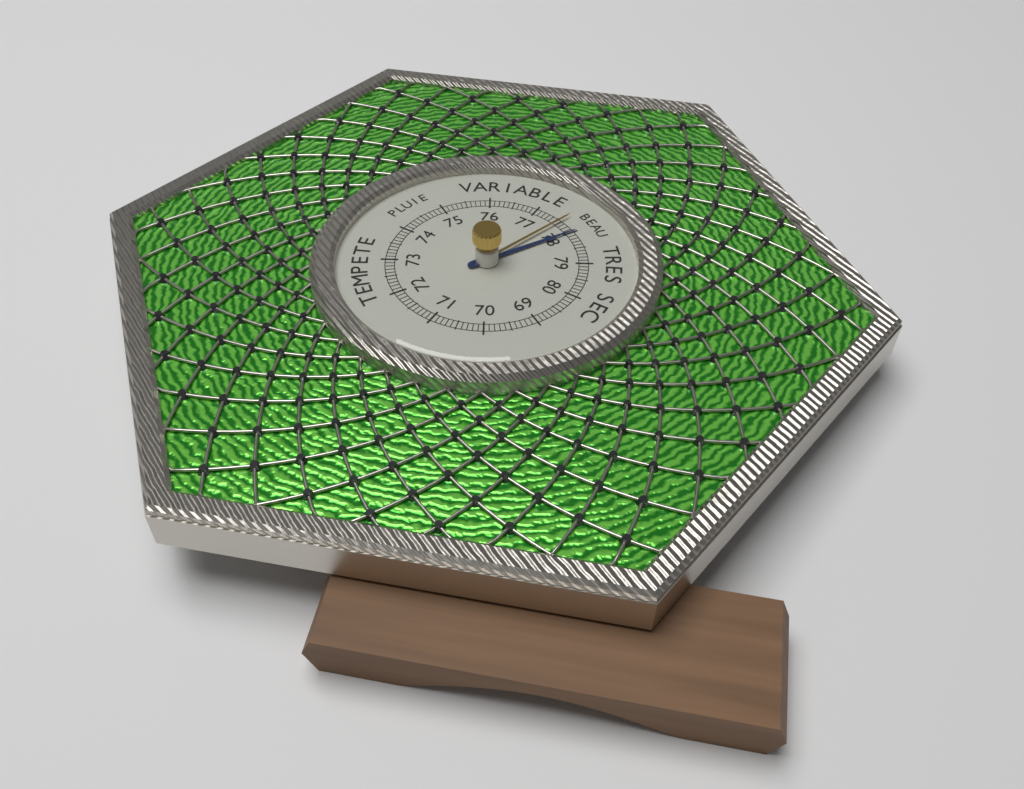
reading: 78.0 (no unit)
